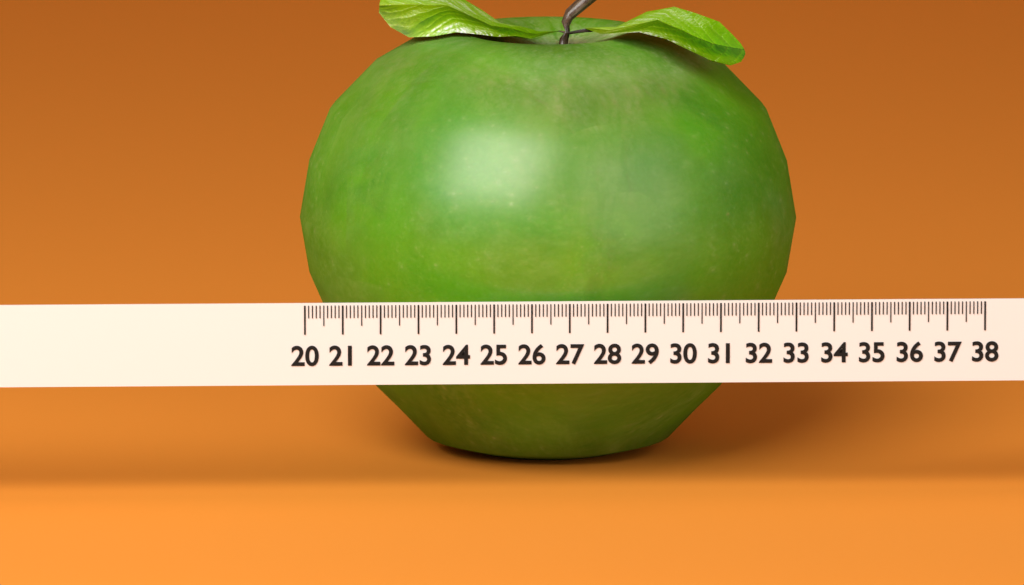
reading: 33.4 (no unit)
